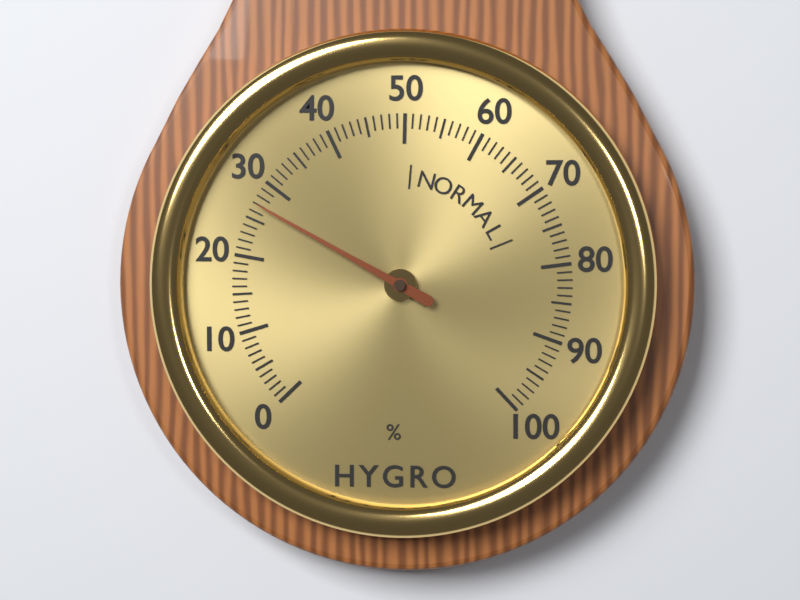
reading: 27 %
